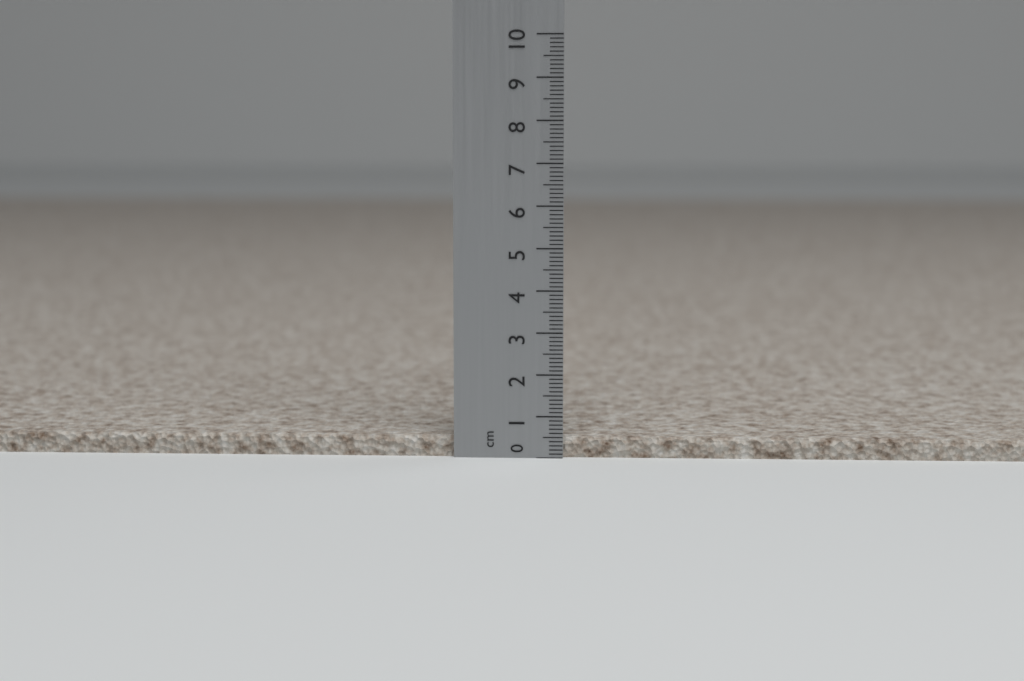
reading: 0.5 cm
